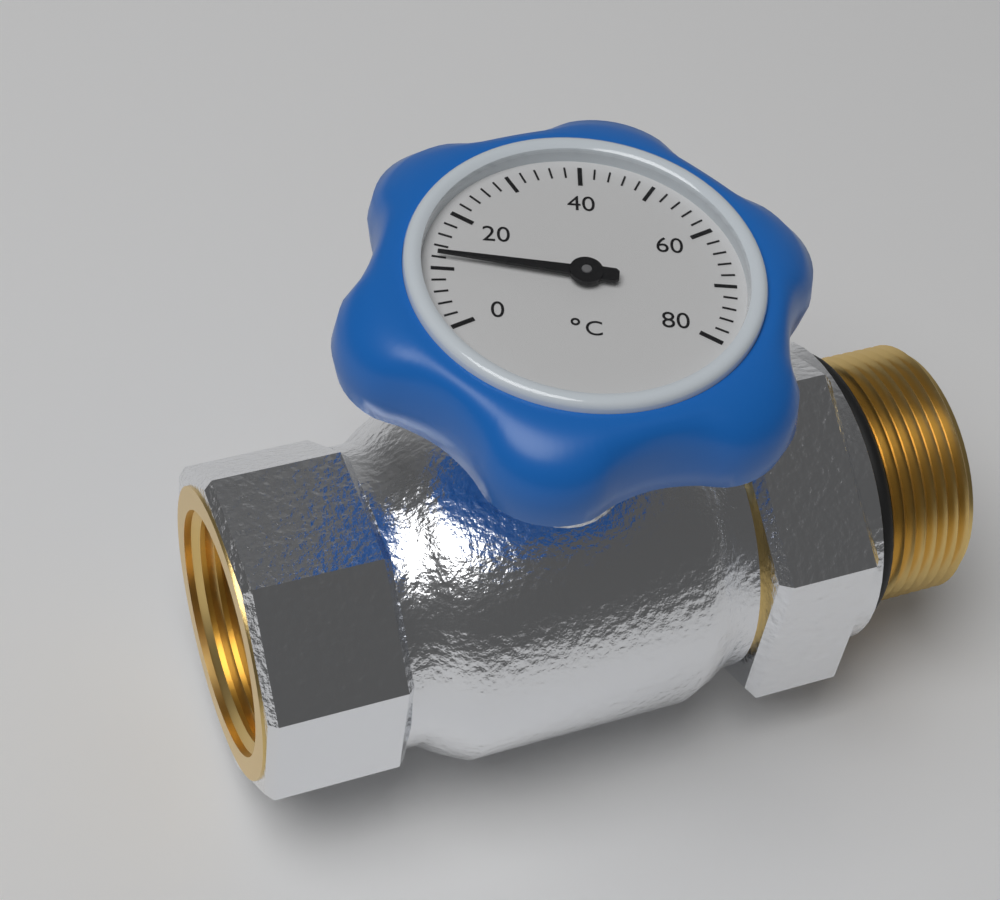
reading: 12 °C
